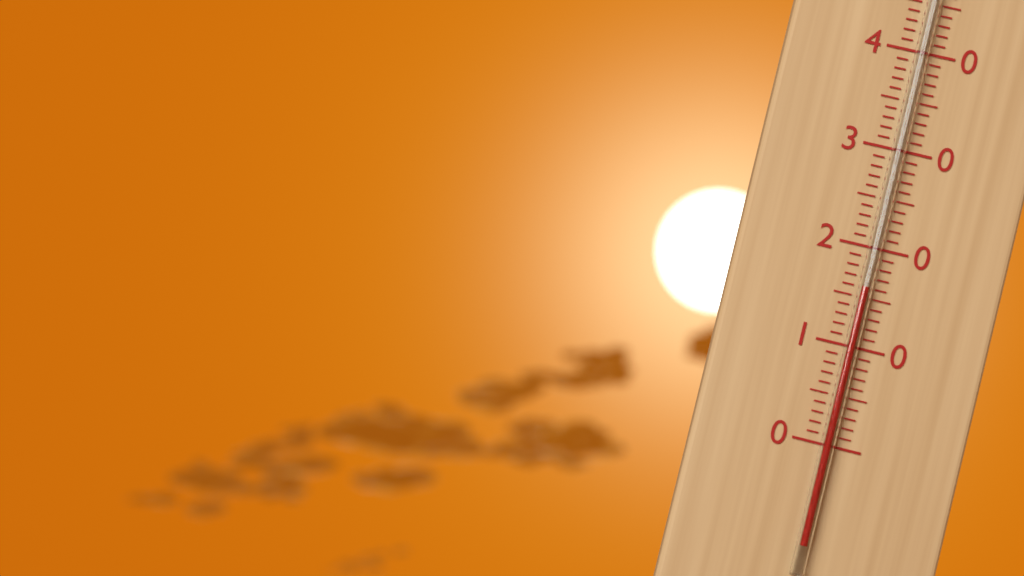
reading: 16 °C
